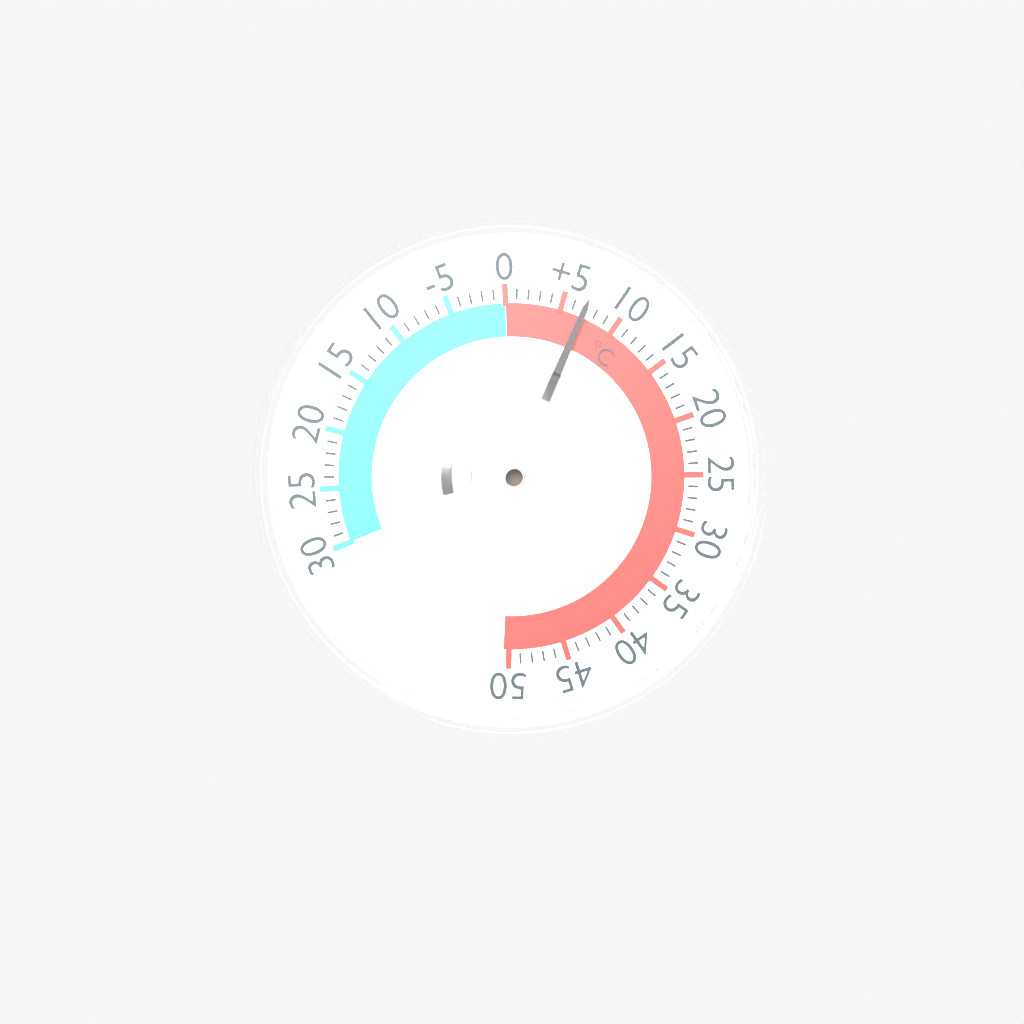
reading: 7 °C
